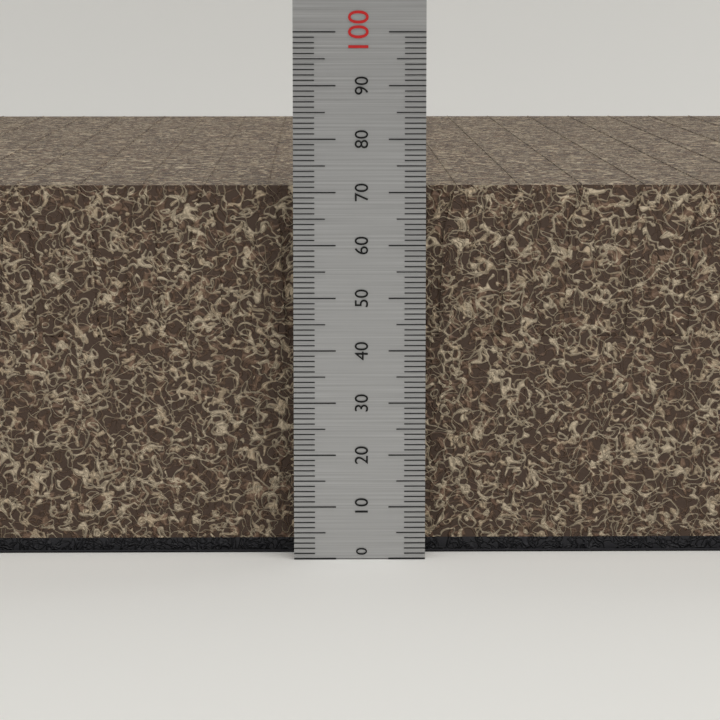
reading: 71 (no unit)
